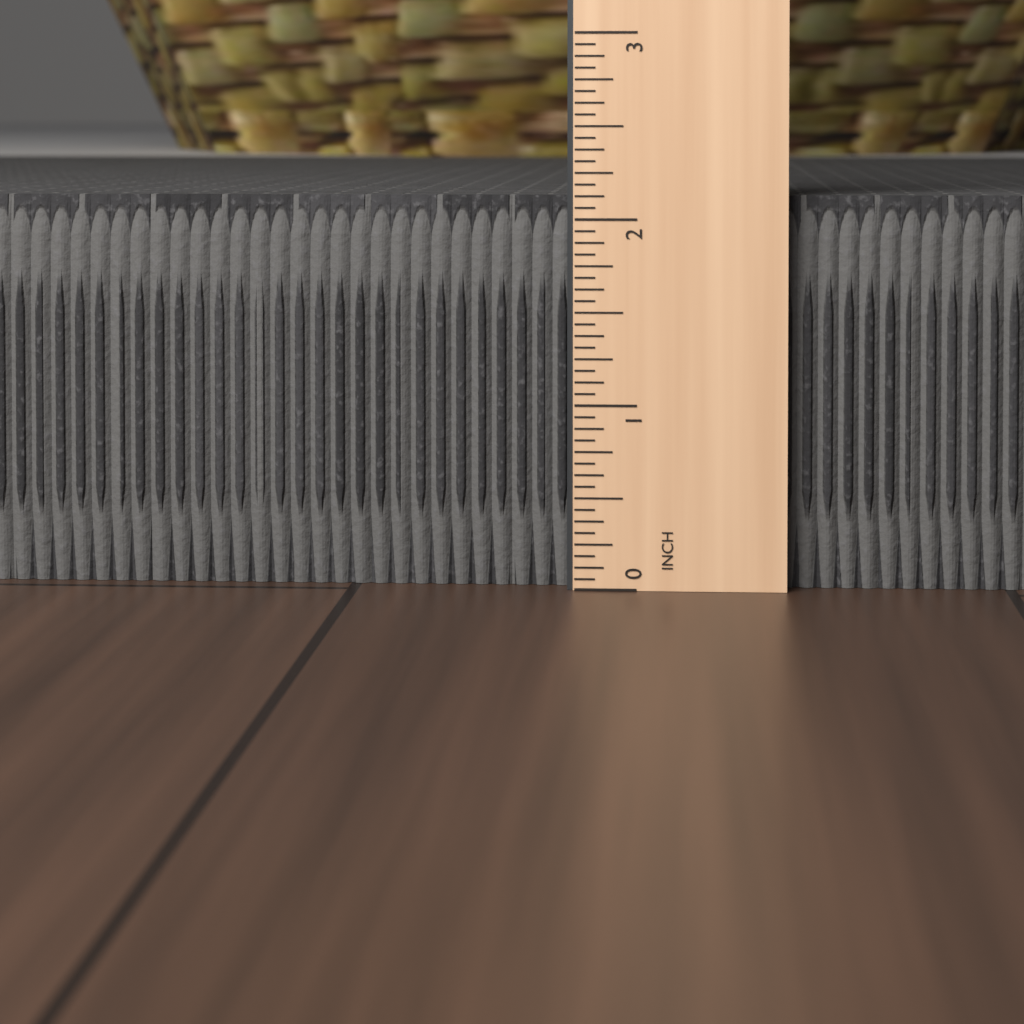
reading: 2.1250 in
